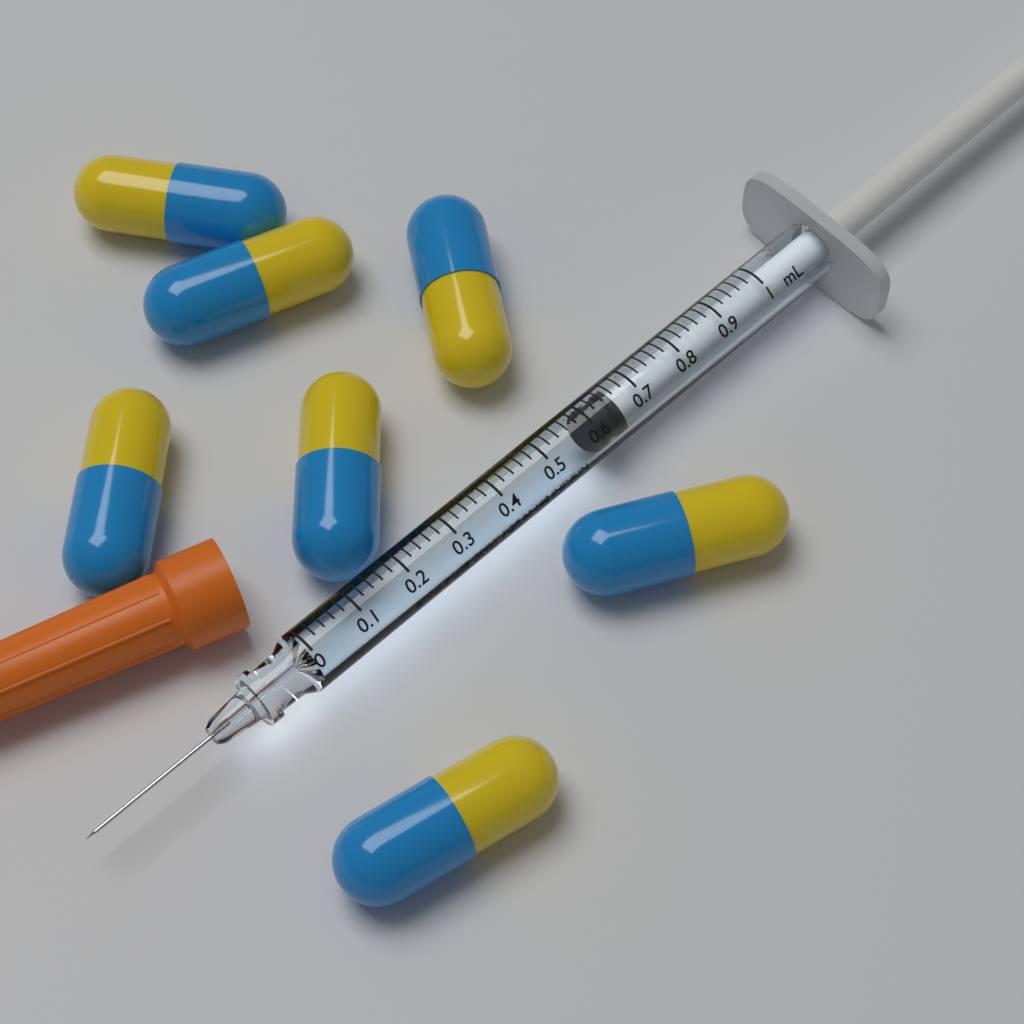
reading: 0.60 mL
